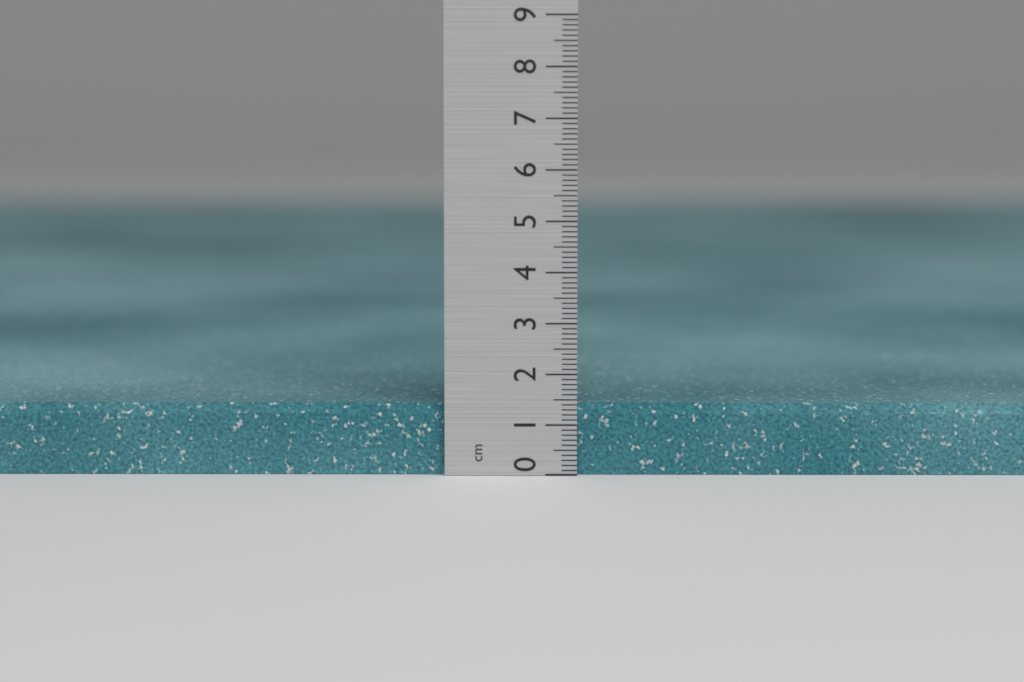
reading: 1.4 cm
